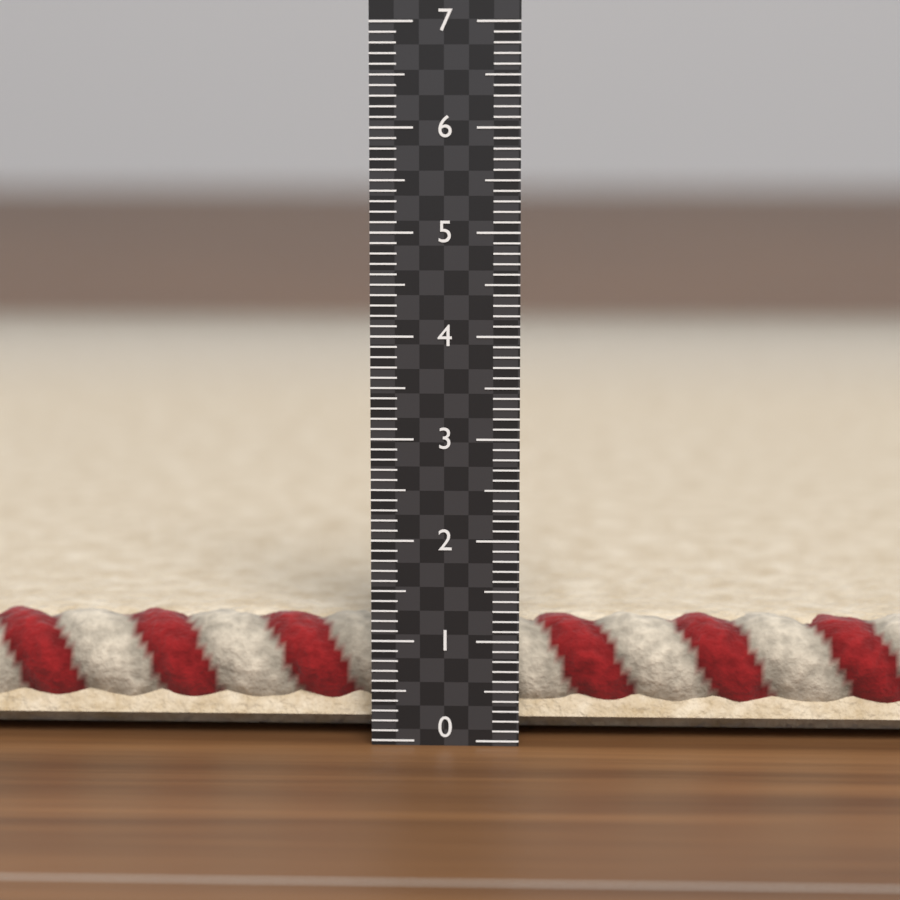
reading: 1.1 (no unit)
